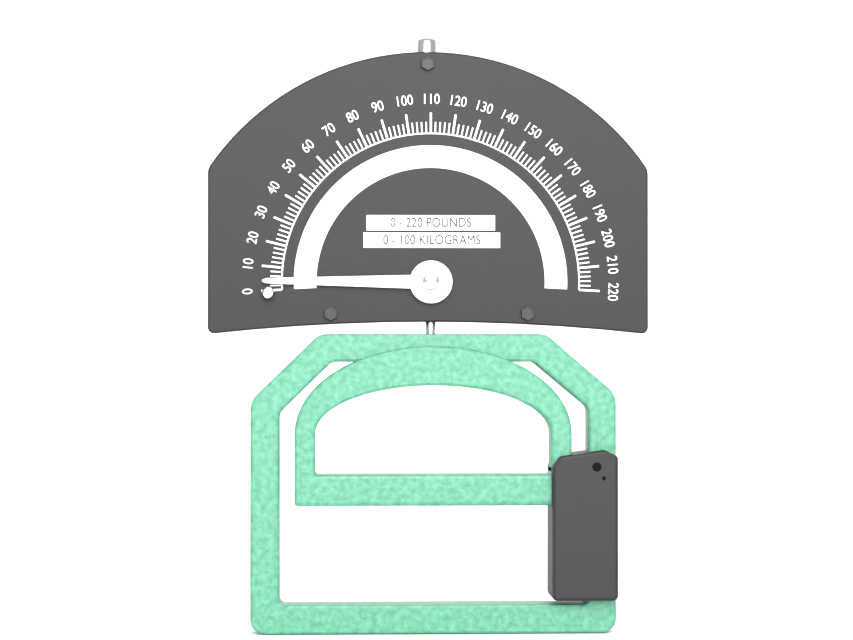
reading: 4 lb
